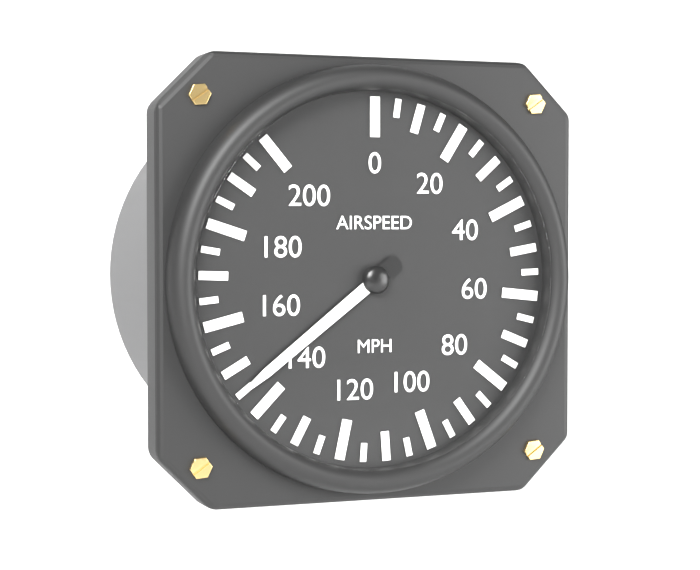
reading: 145 mph
